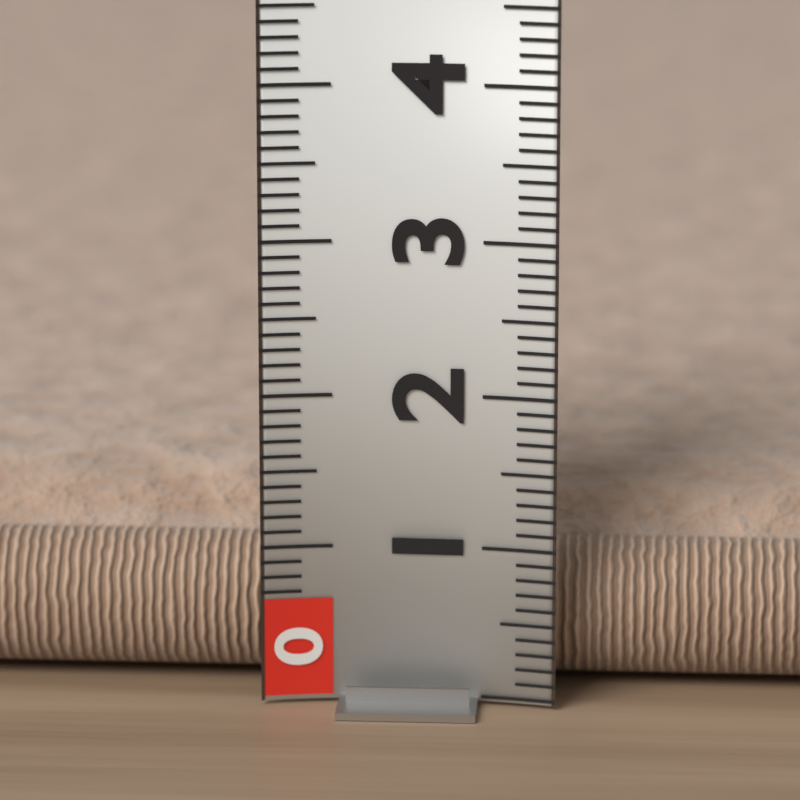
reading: 1.2 (no unit)
